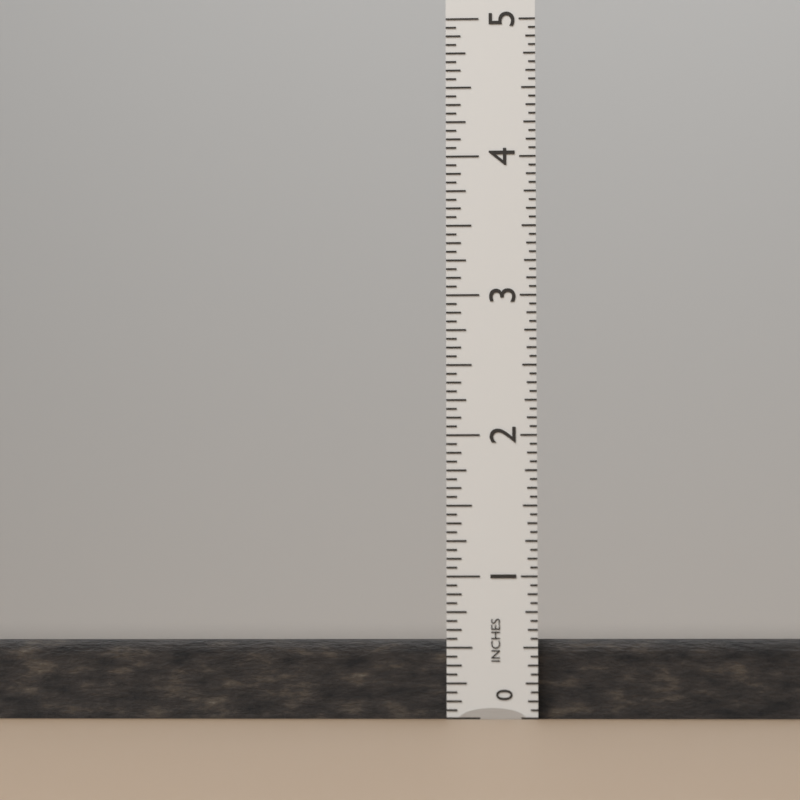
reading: 0.5625 in
